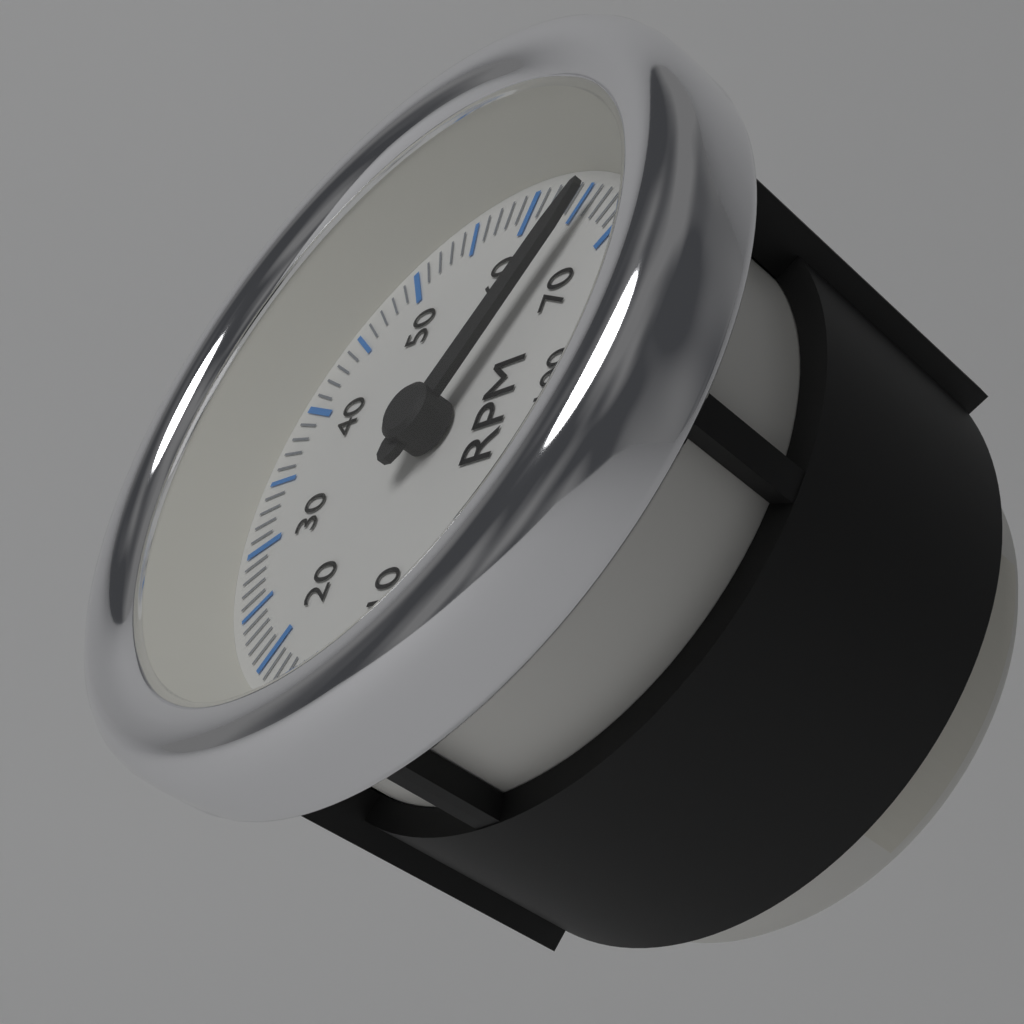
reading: 6600 RPM
